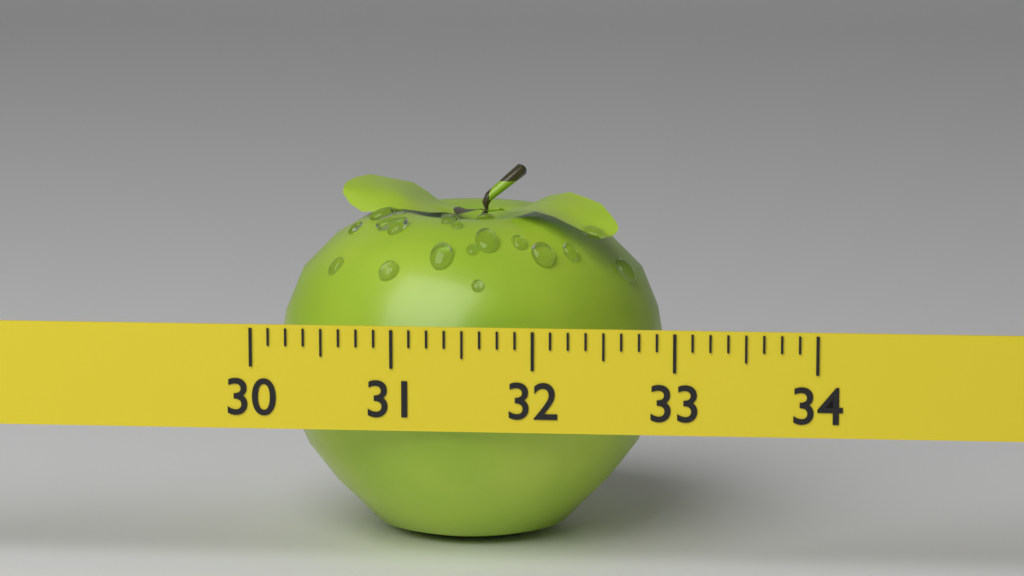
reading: 32.875 (no unit)
